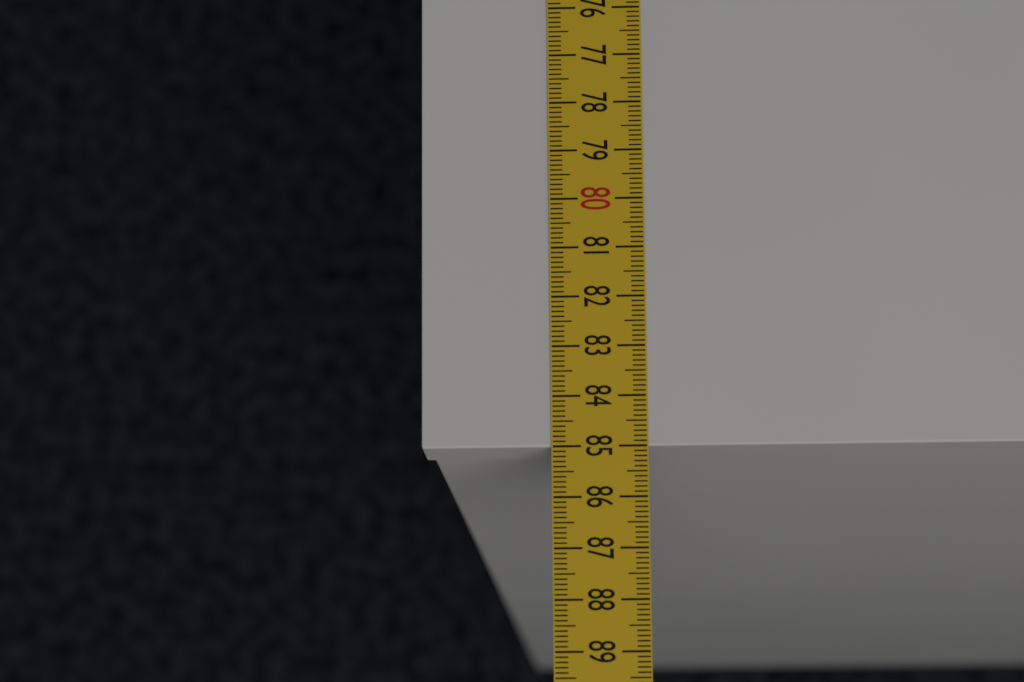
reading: 85.0 cm
